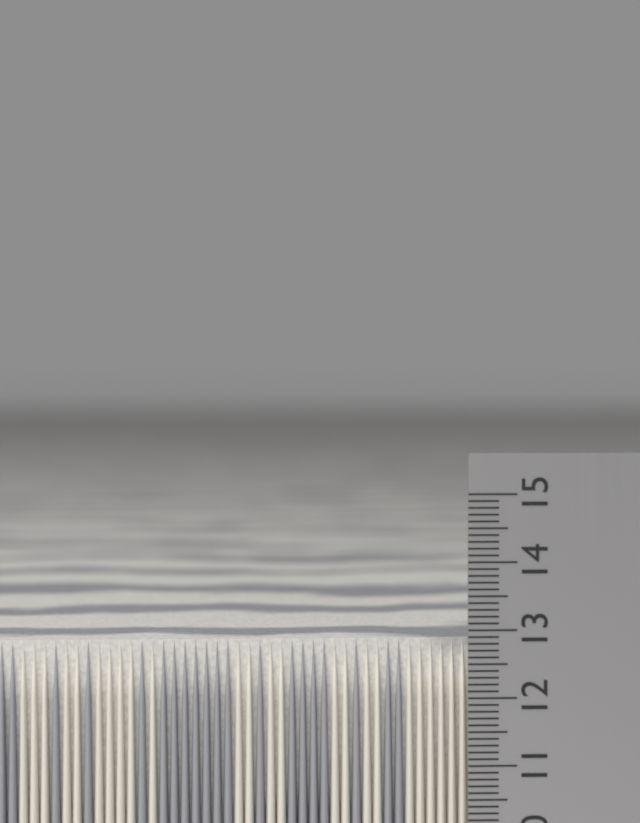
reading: 12.8 cm
